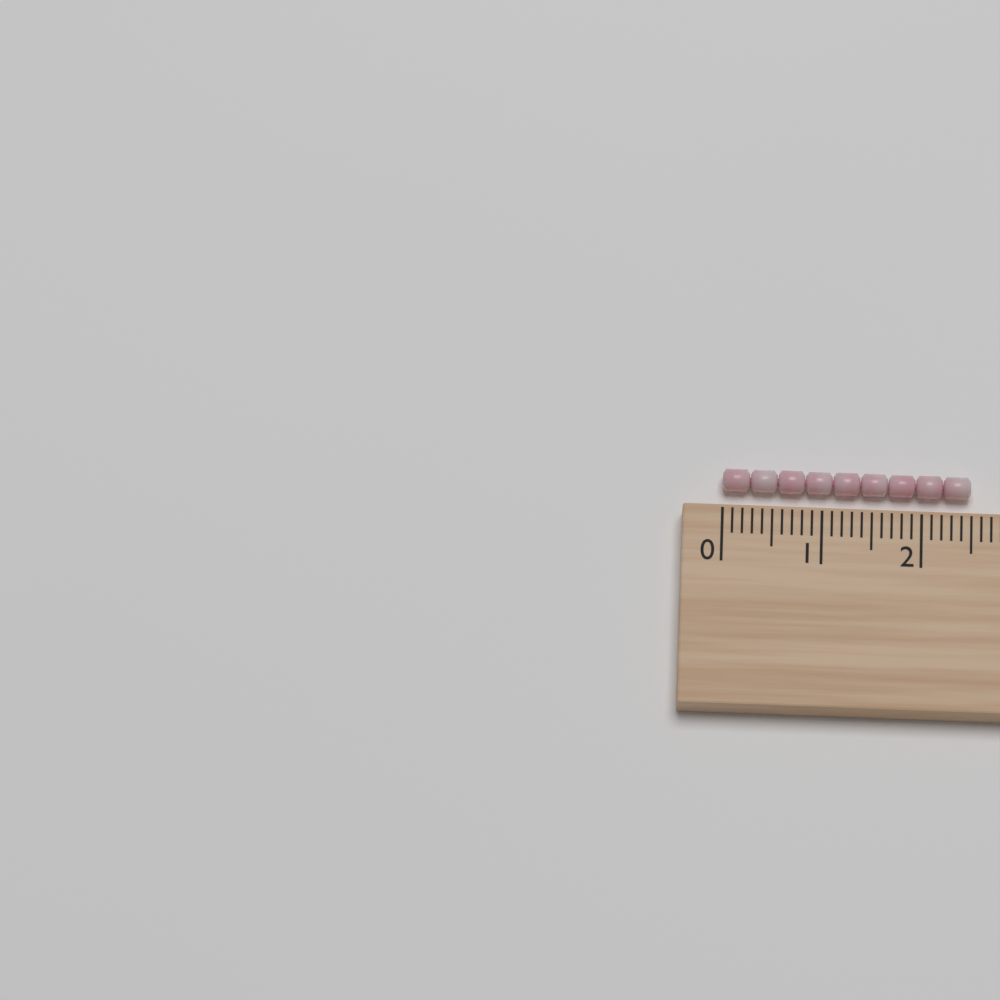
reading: 2.5 cm
